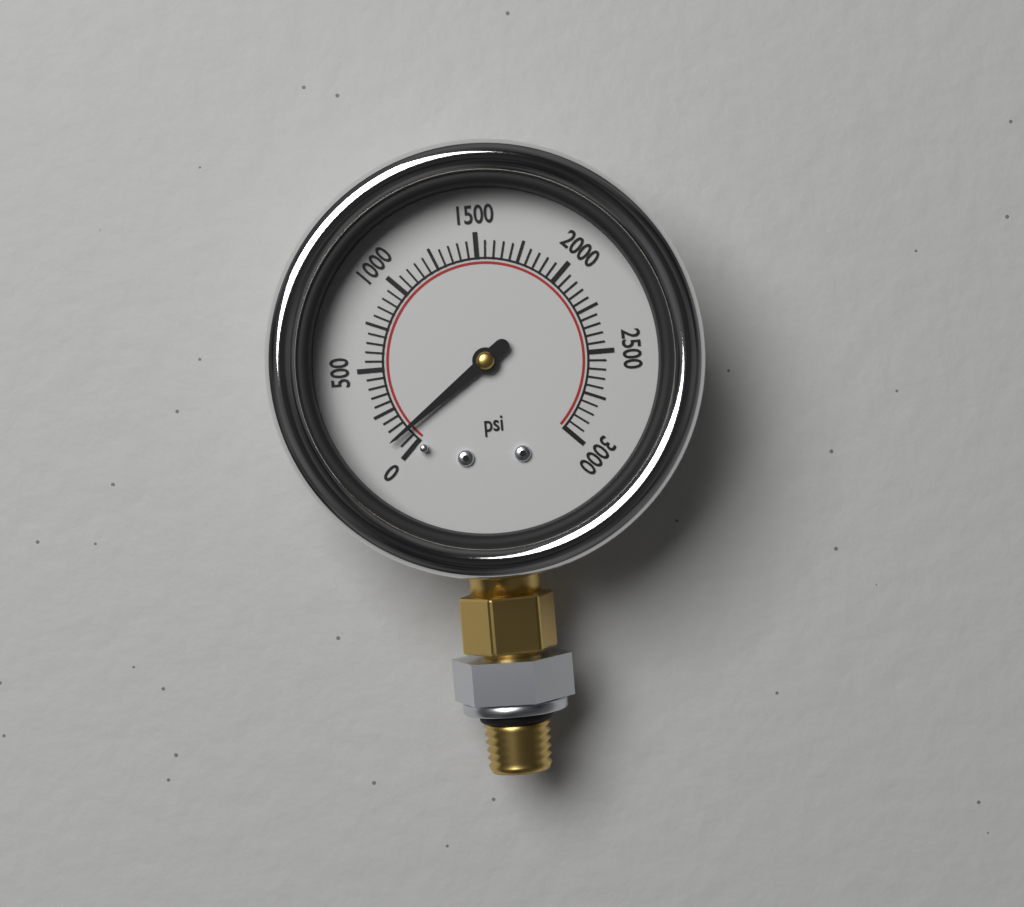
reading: 100 psi
